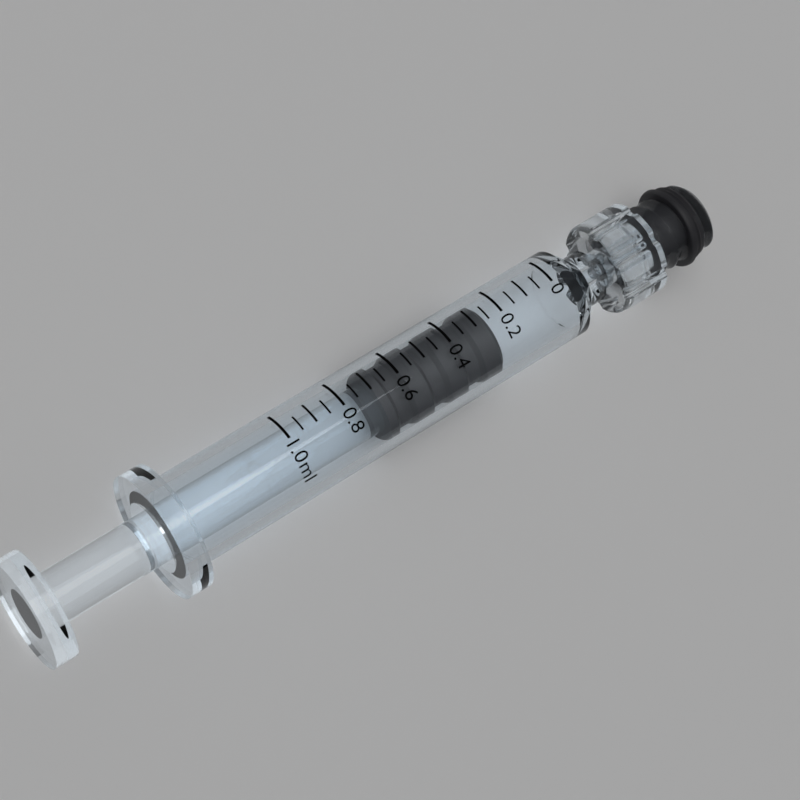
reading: 0.25 ml
